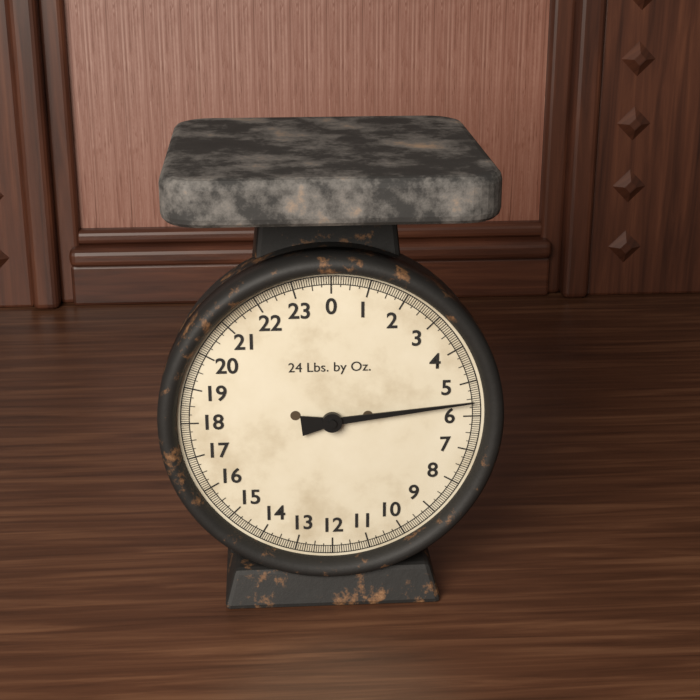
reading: 5.5625 lb
